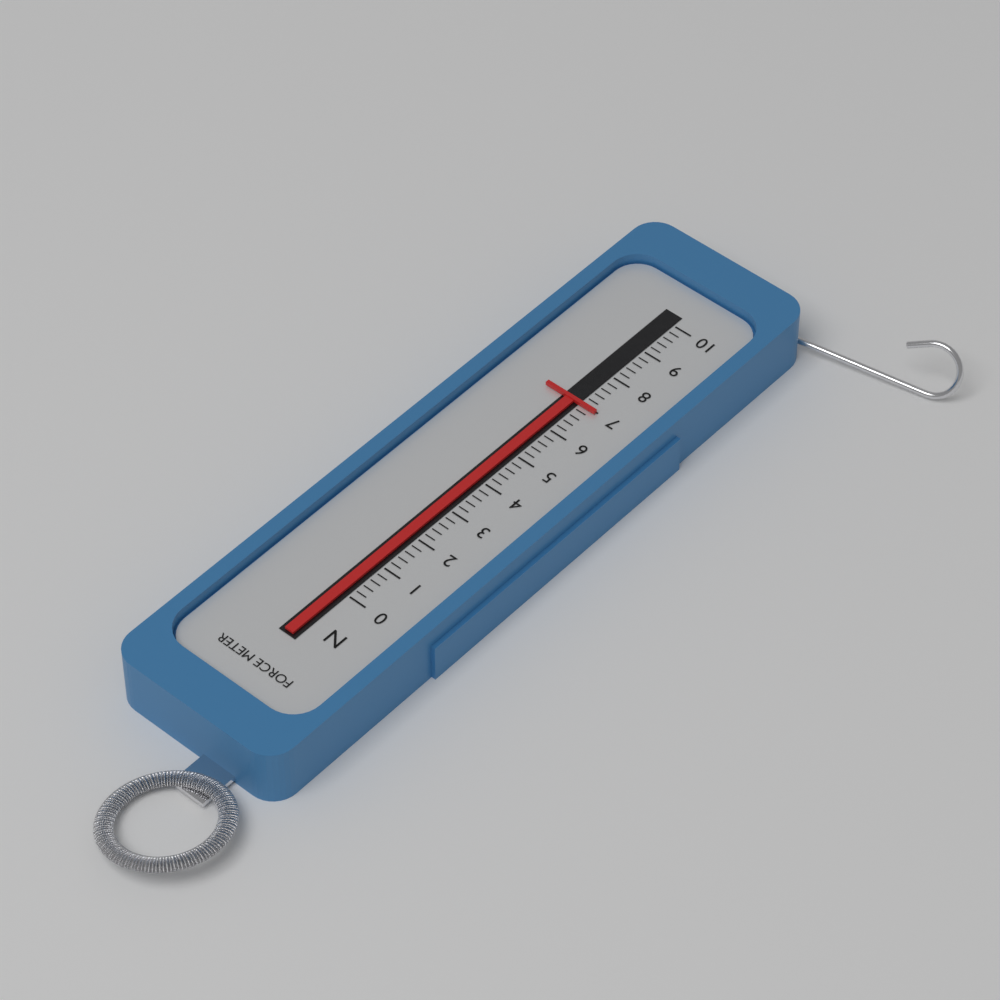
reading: 7.0 N
